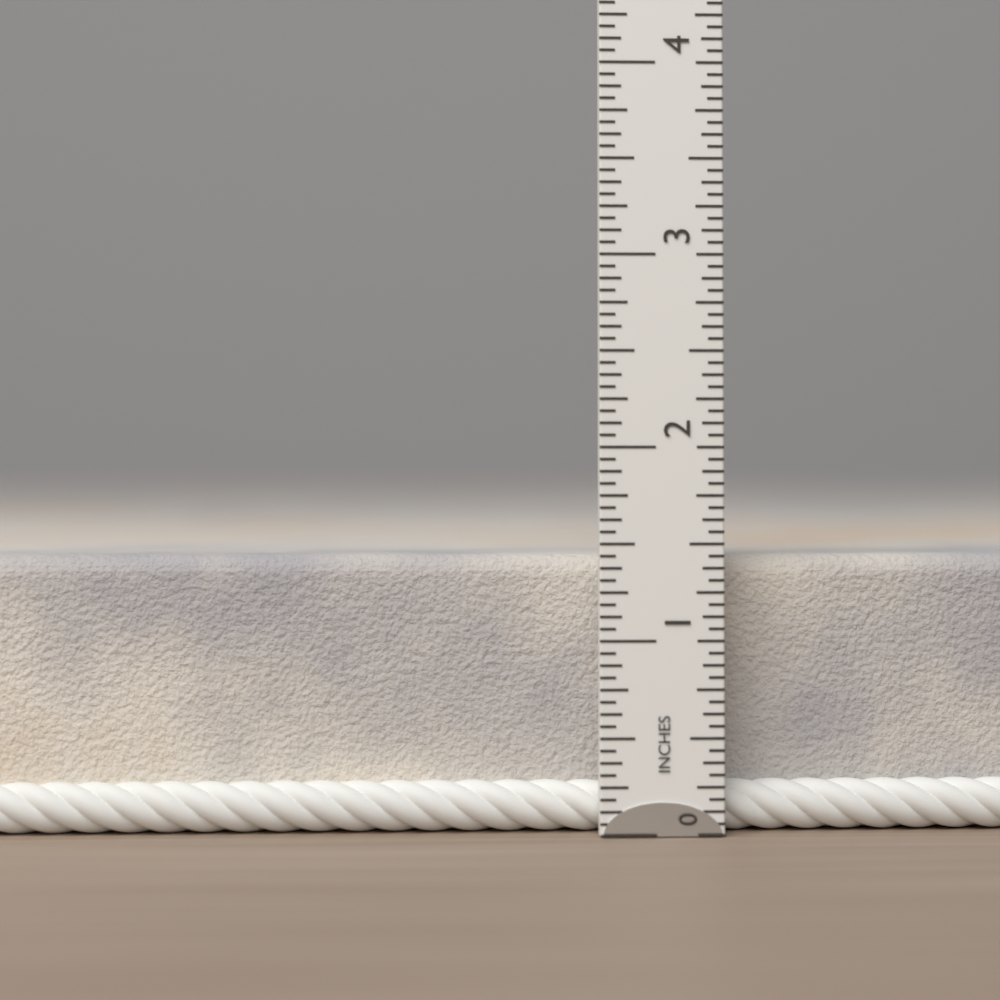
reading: 1.4375 in
